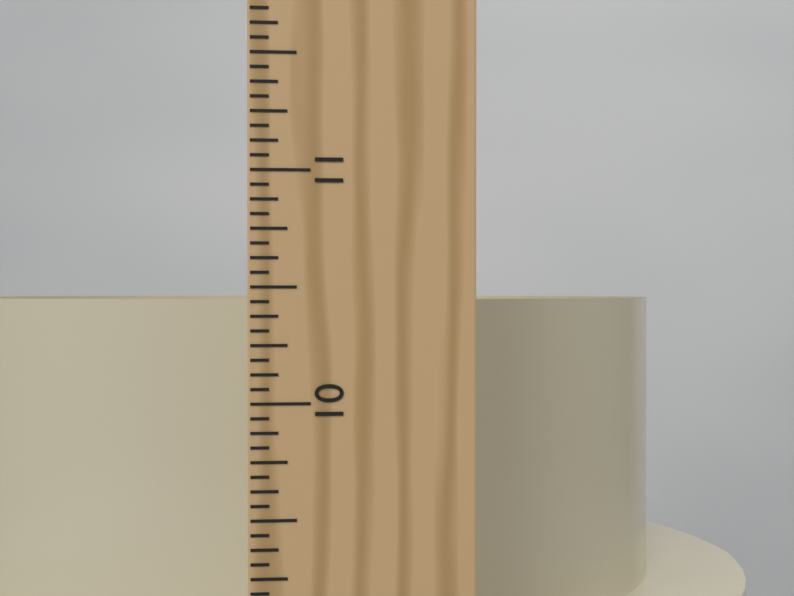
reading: 10.4375 in
